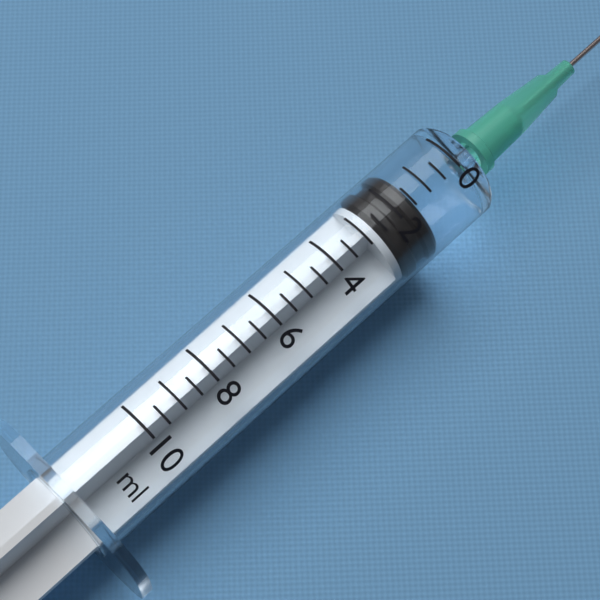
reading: 1.5 ml
